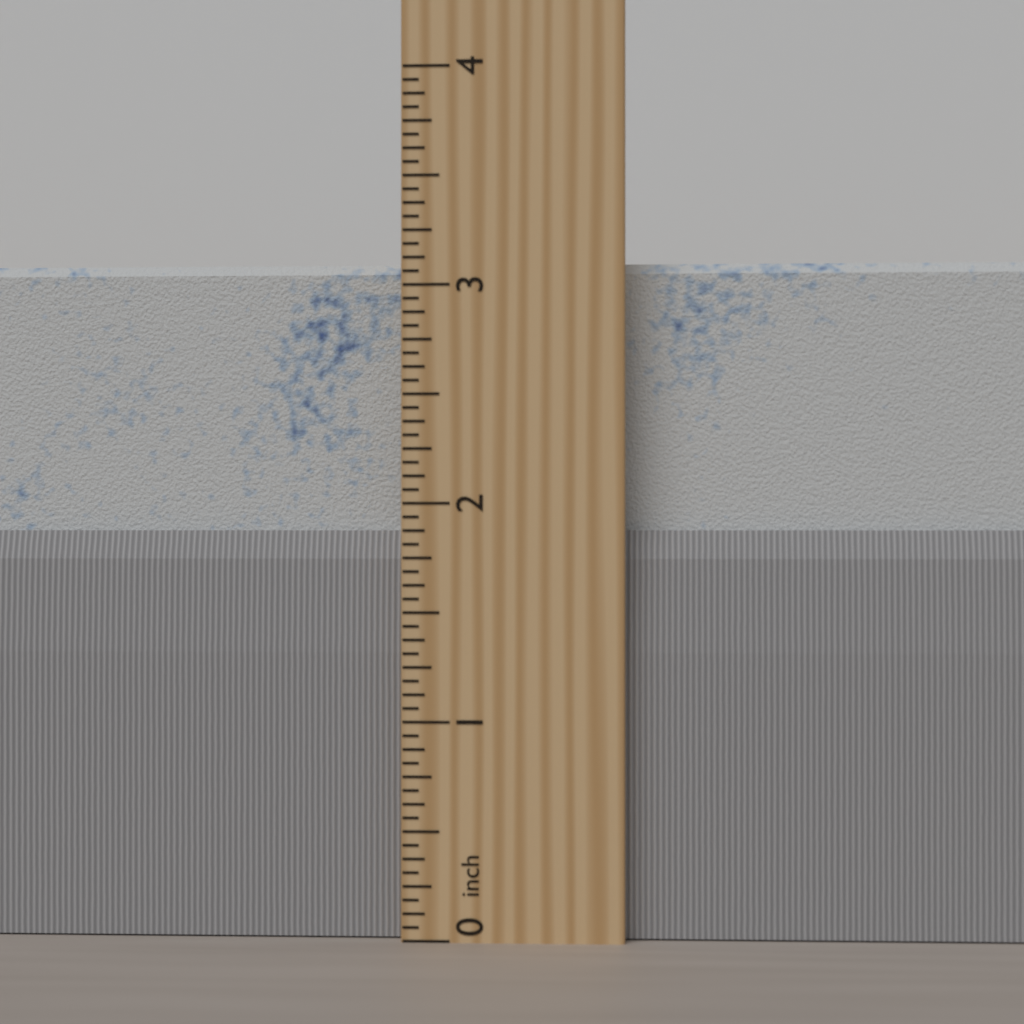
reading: 3.1250 inch
